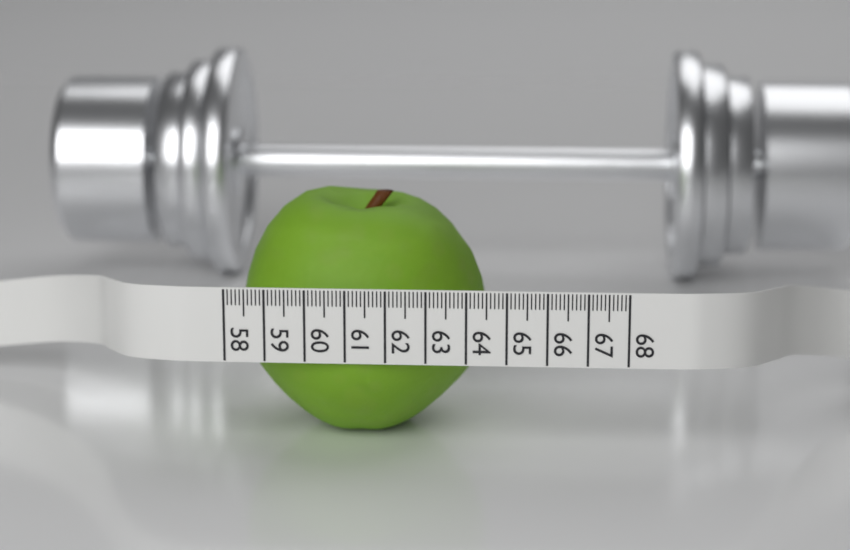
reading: 64.4 (no unit)
